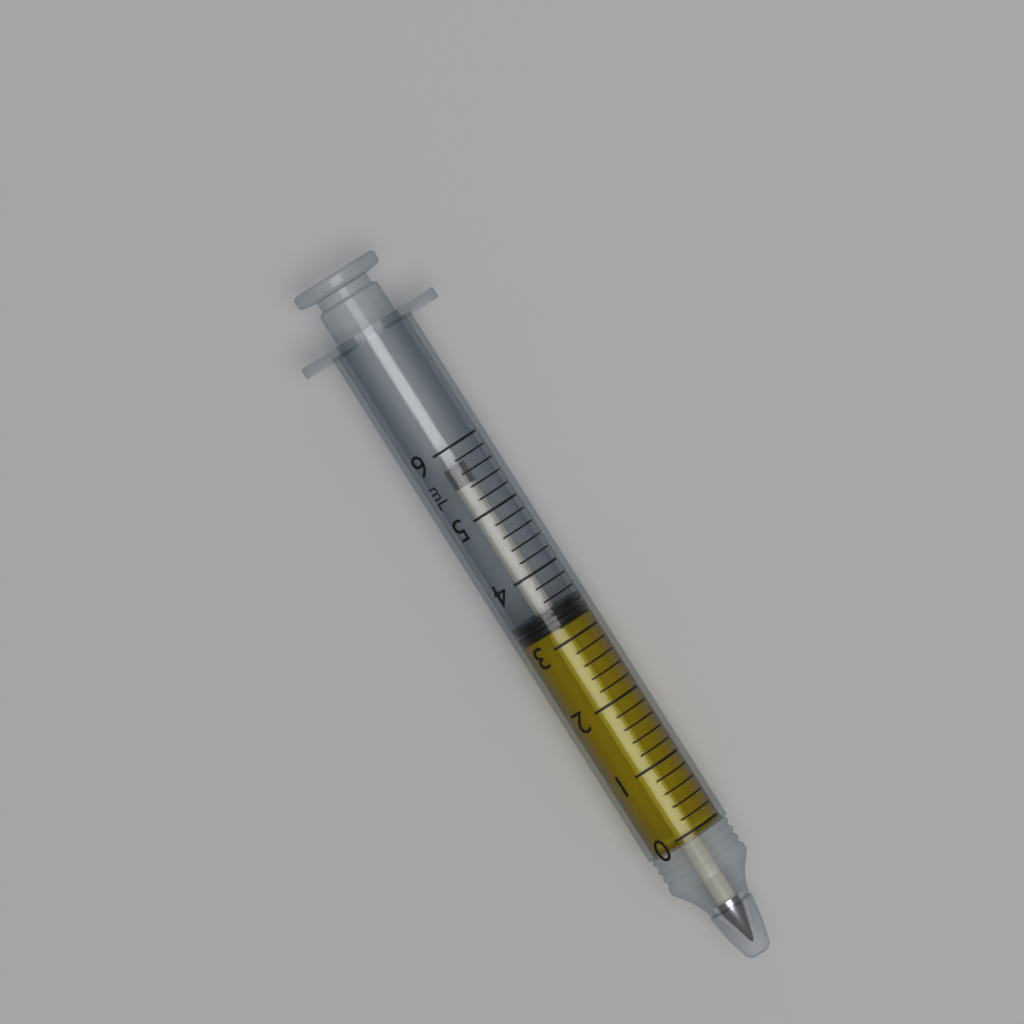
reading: 3.2 mL
